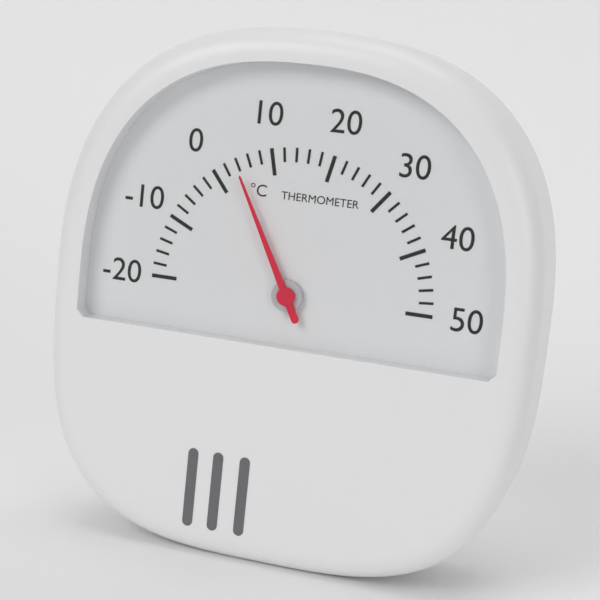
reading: 4 °C
